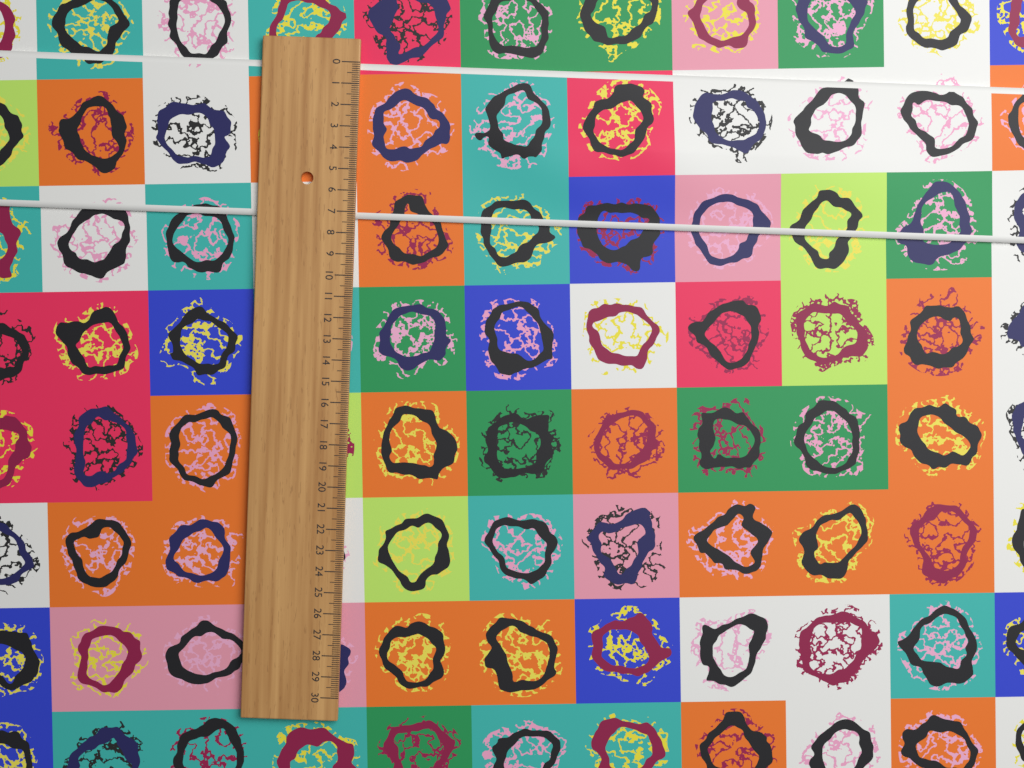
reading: 7.3 (no unit)
